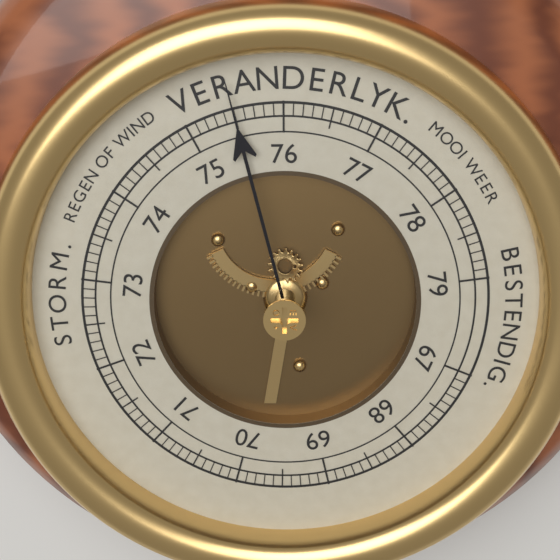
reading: 75.5 (no unit)
